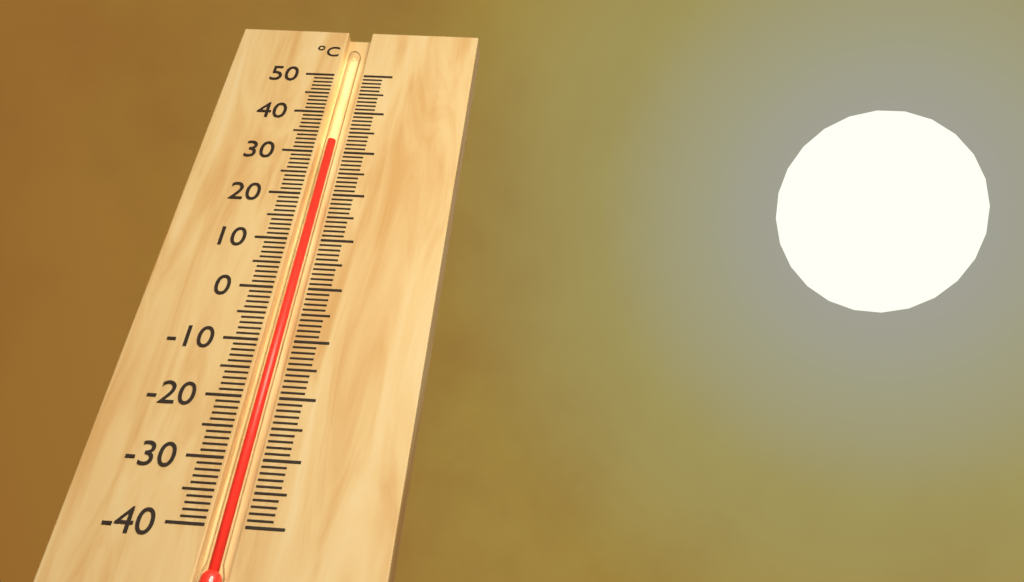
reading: 33 °C
